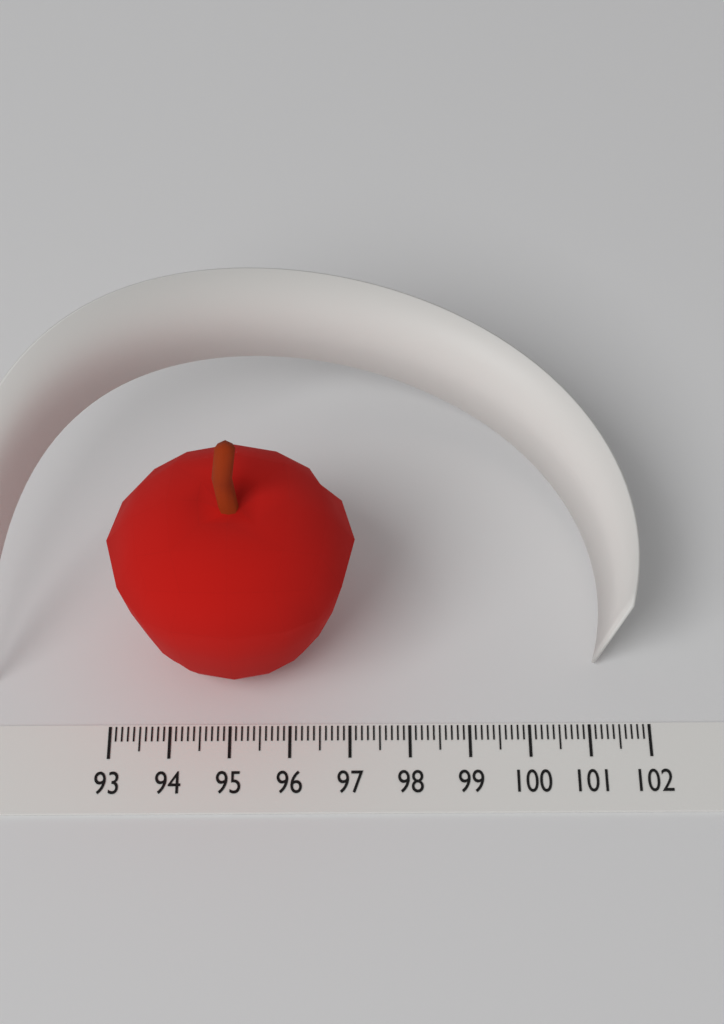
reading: 97.1 (no unit)
